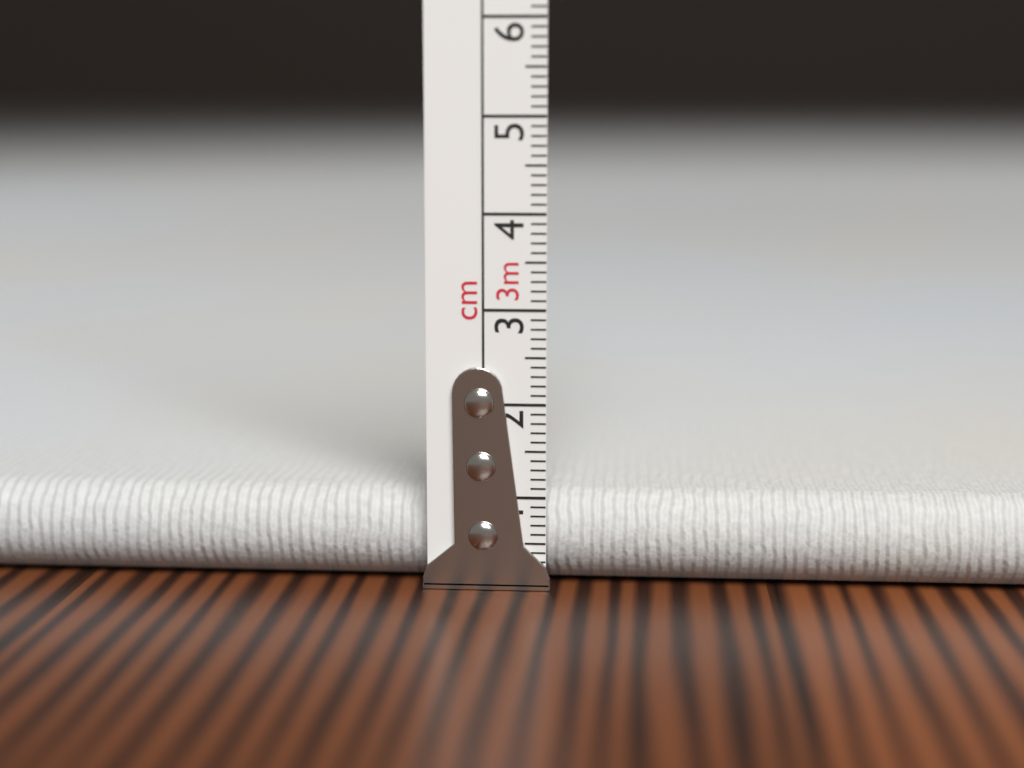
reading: 1.0 cm
